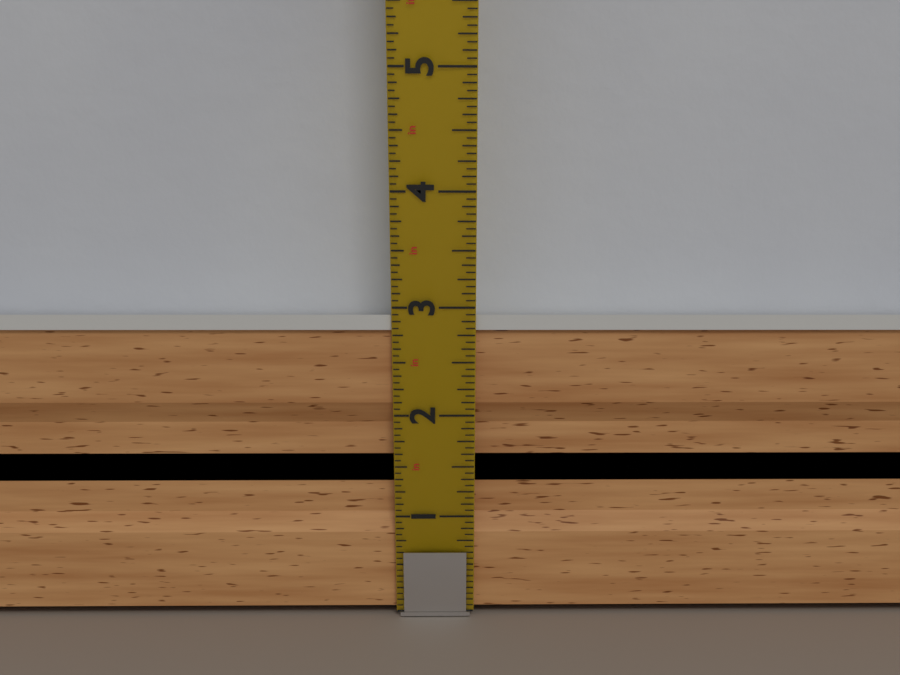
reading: 2.9375 in
